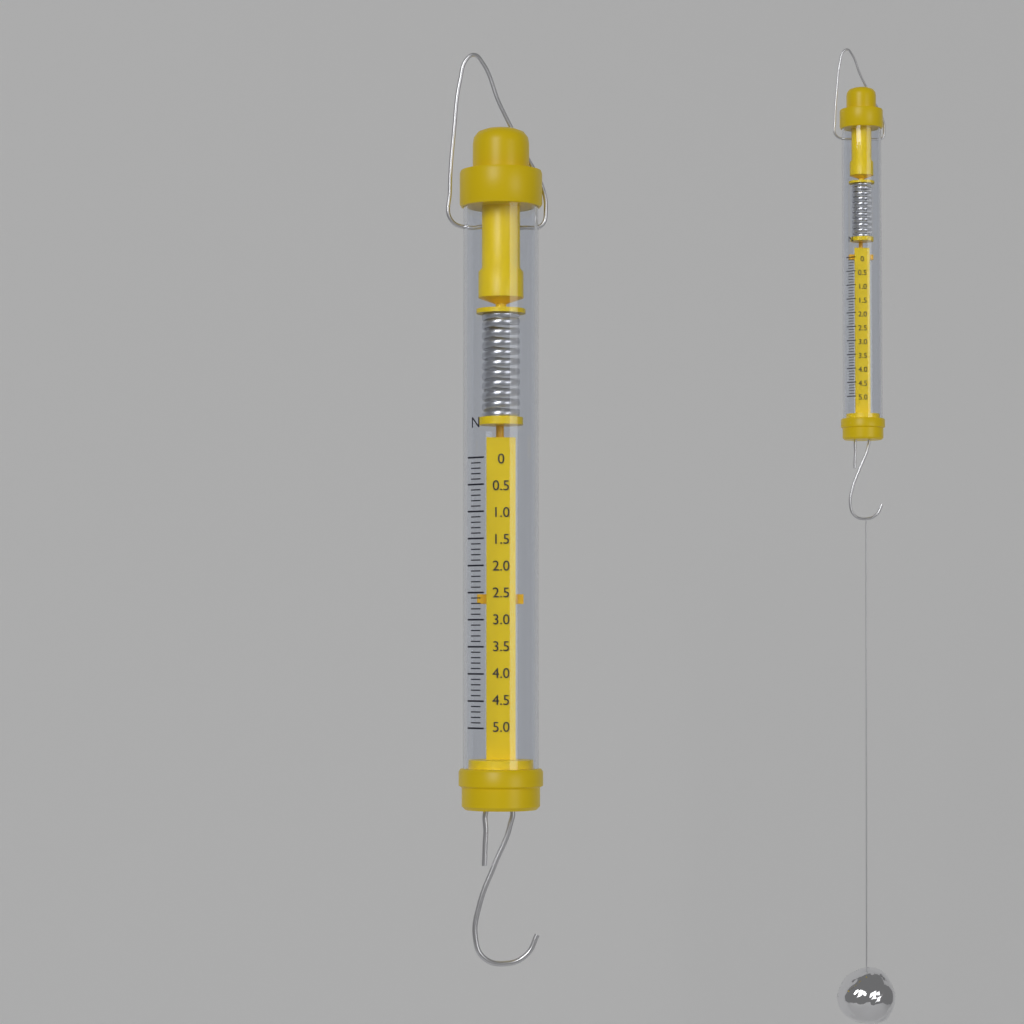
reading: 2.7 N
